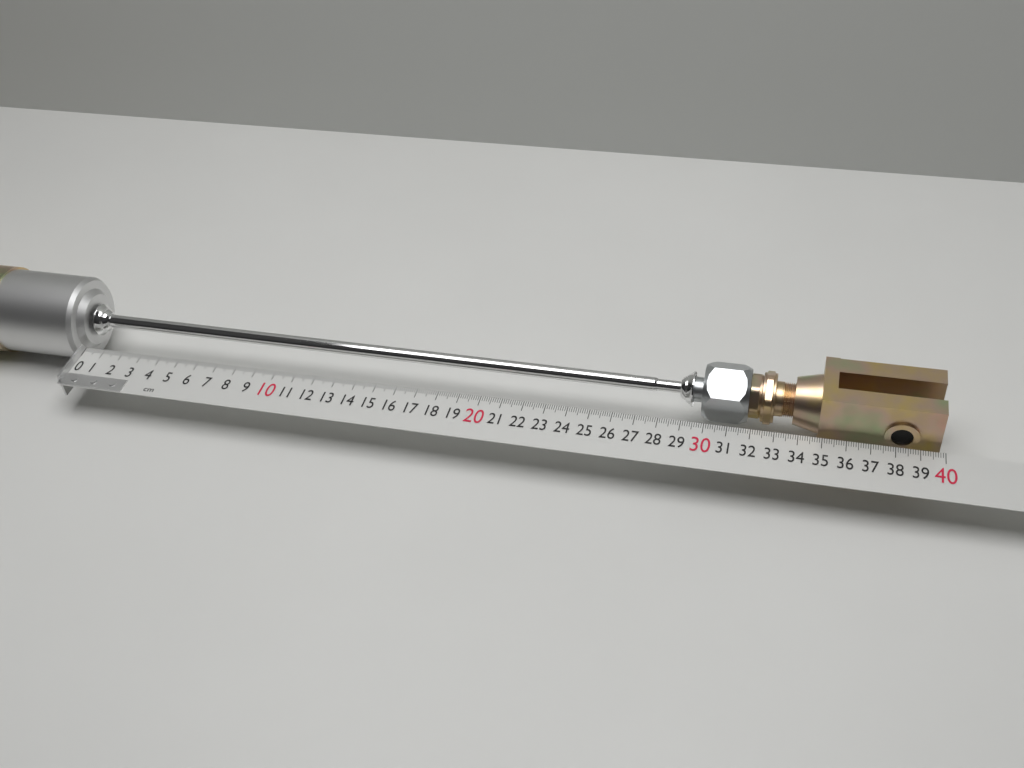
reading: 39.8 cm
